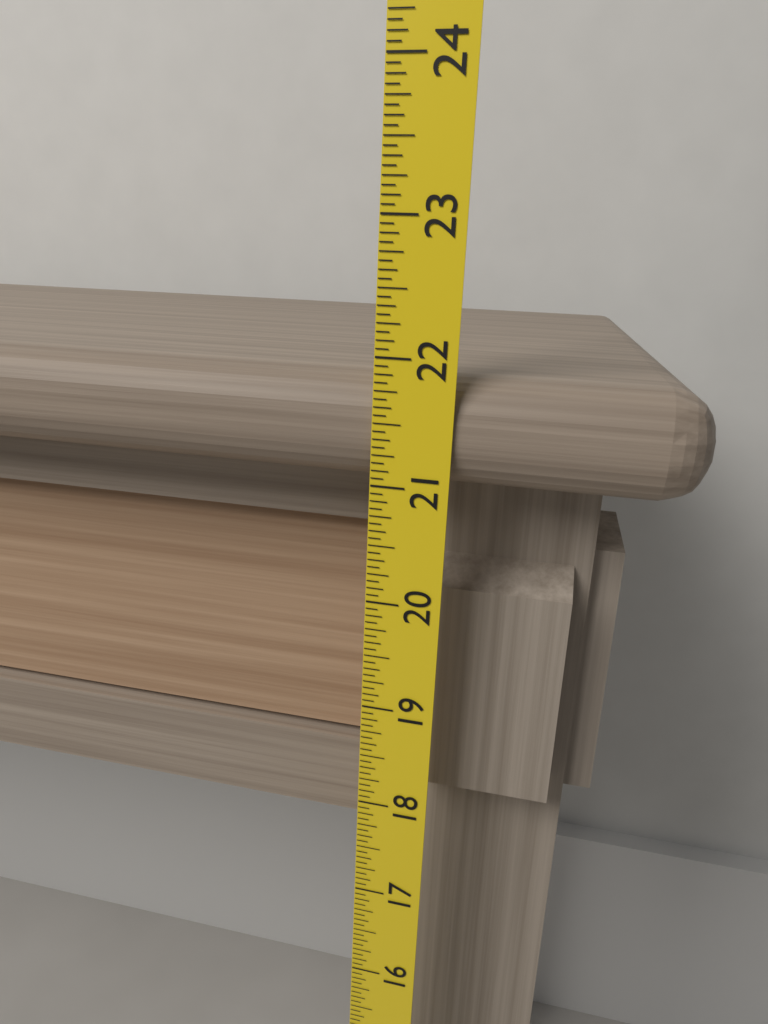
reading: 21.8750 (no unit)
